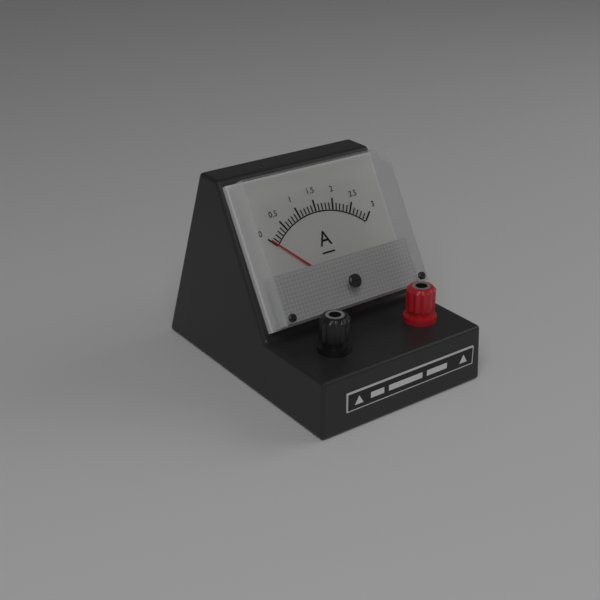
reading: 0.0 A
